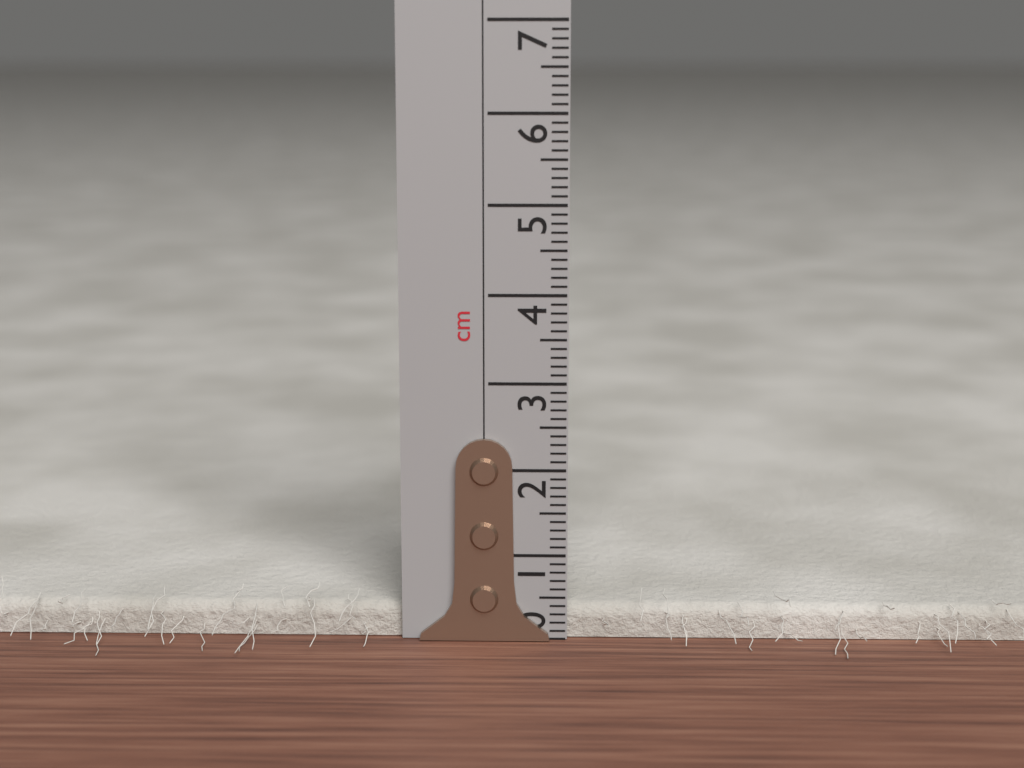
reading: 0.4 cm
